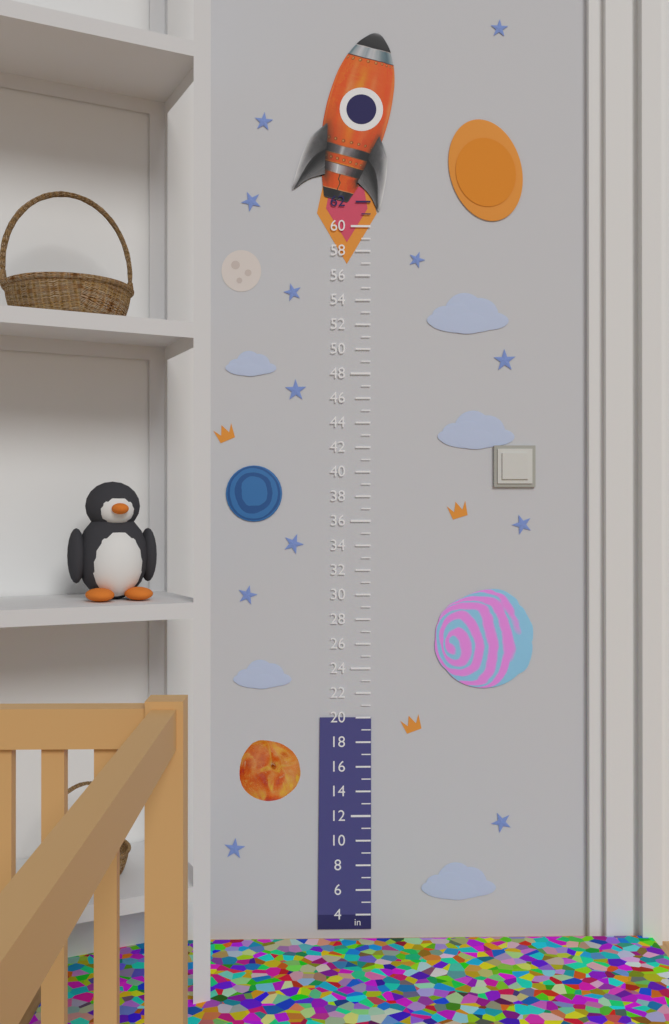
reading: 20 in
